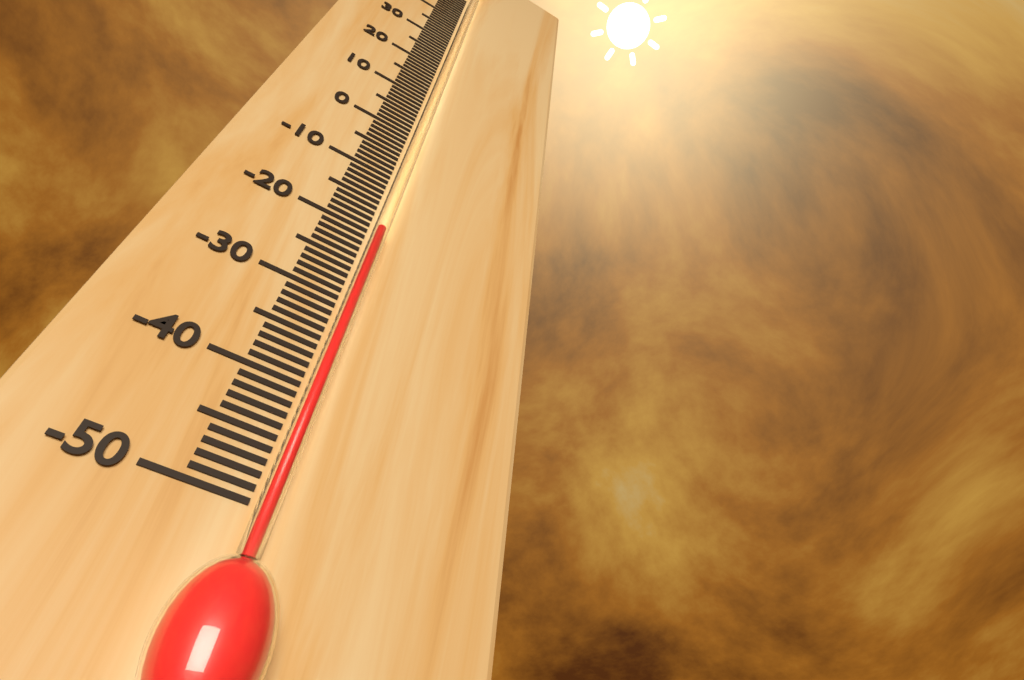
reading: -20 °C
